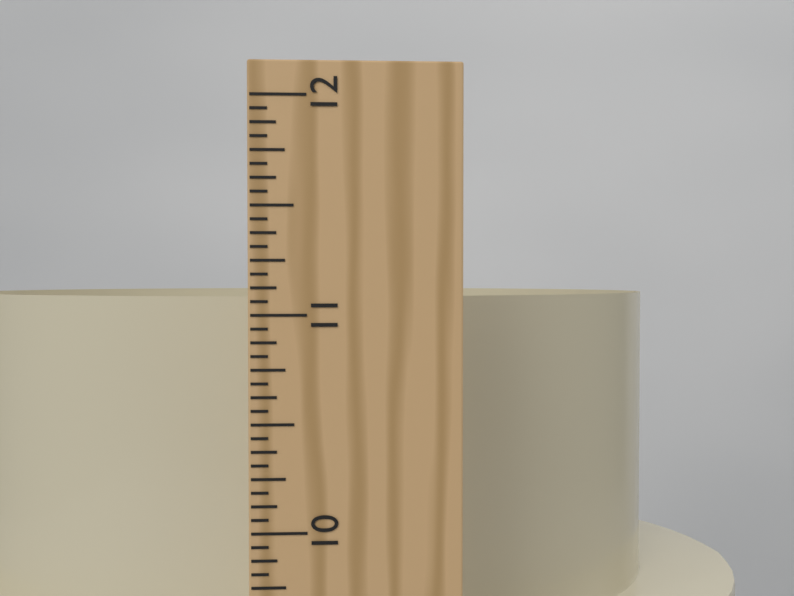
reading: 11.0625 in
